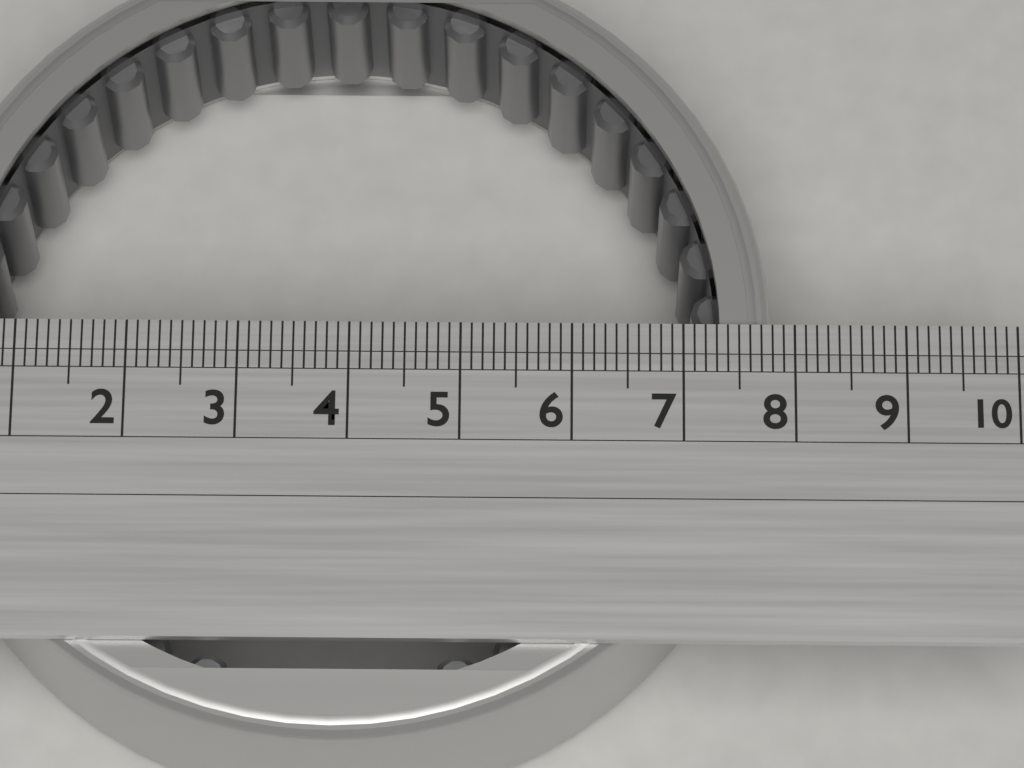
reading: 7.8 (no unit)
